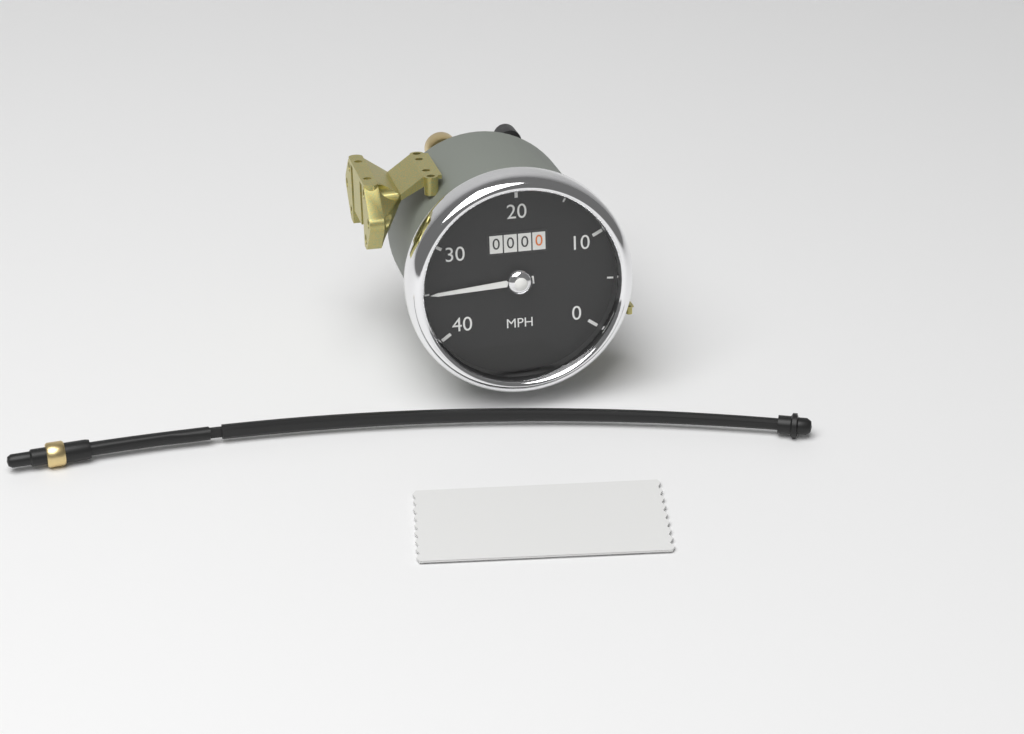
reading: 35 MPH
